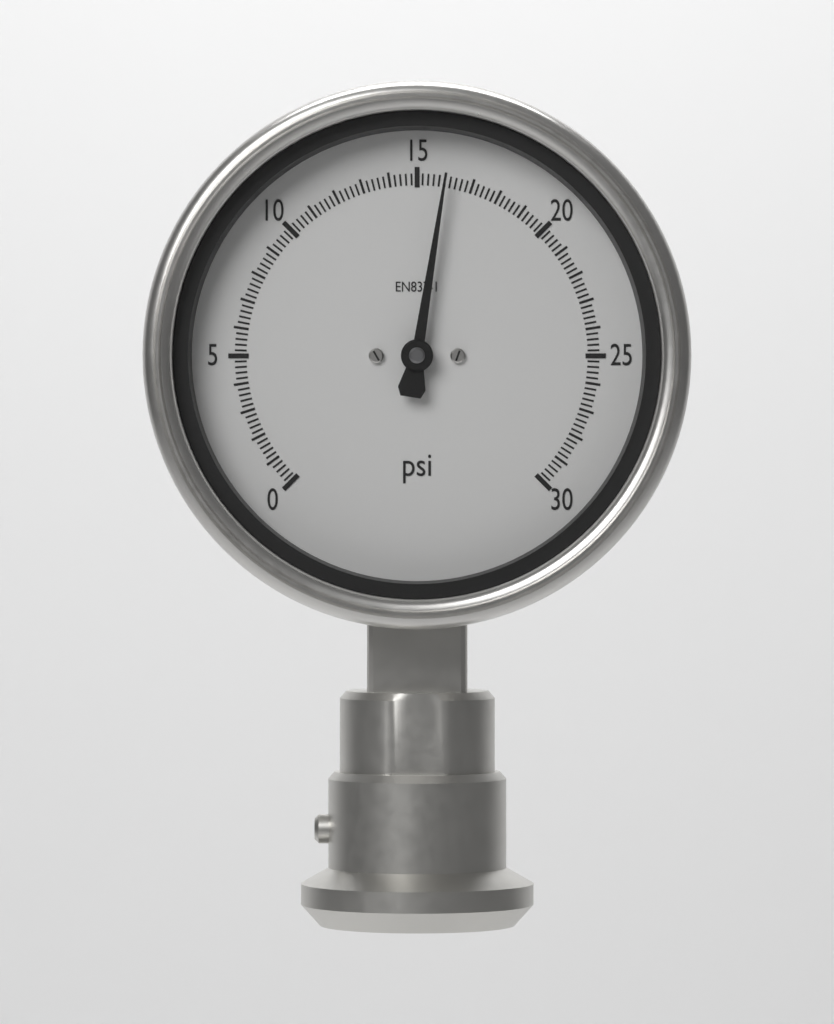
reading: 16.0 psi
